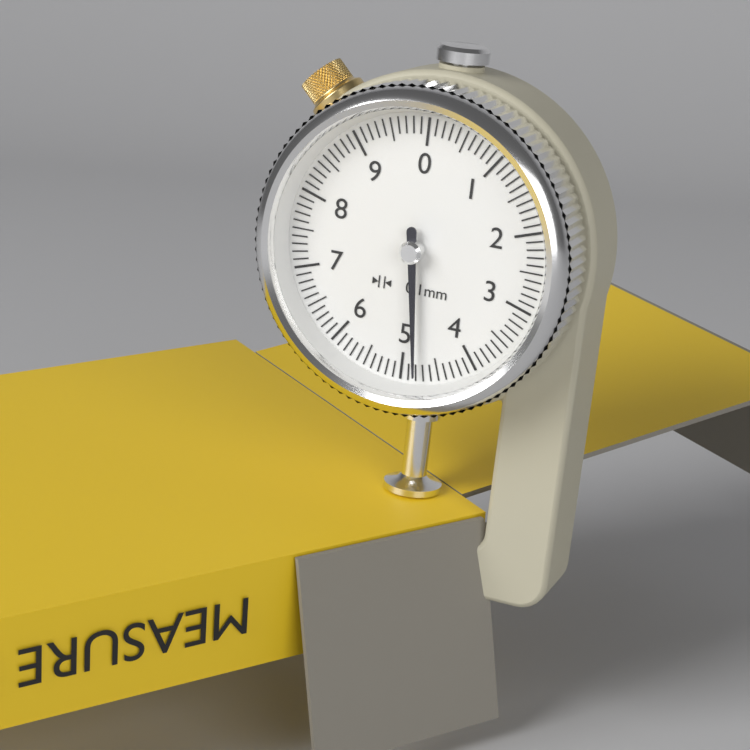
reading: 4.8 mm
